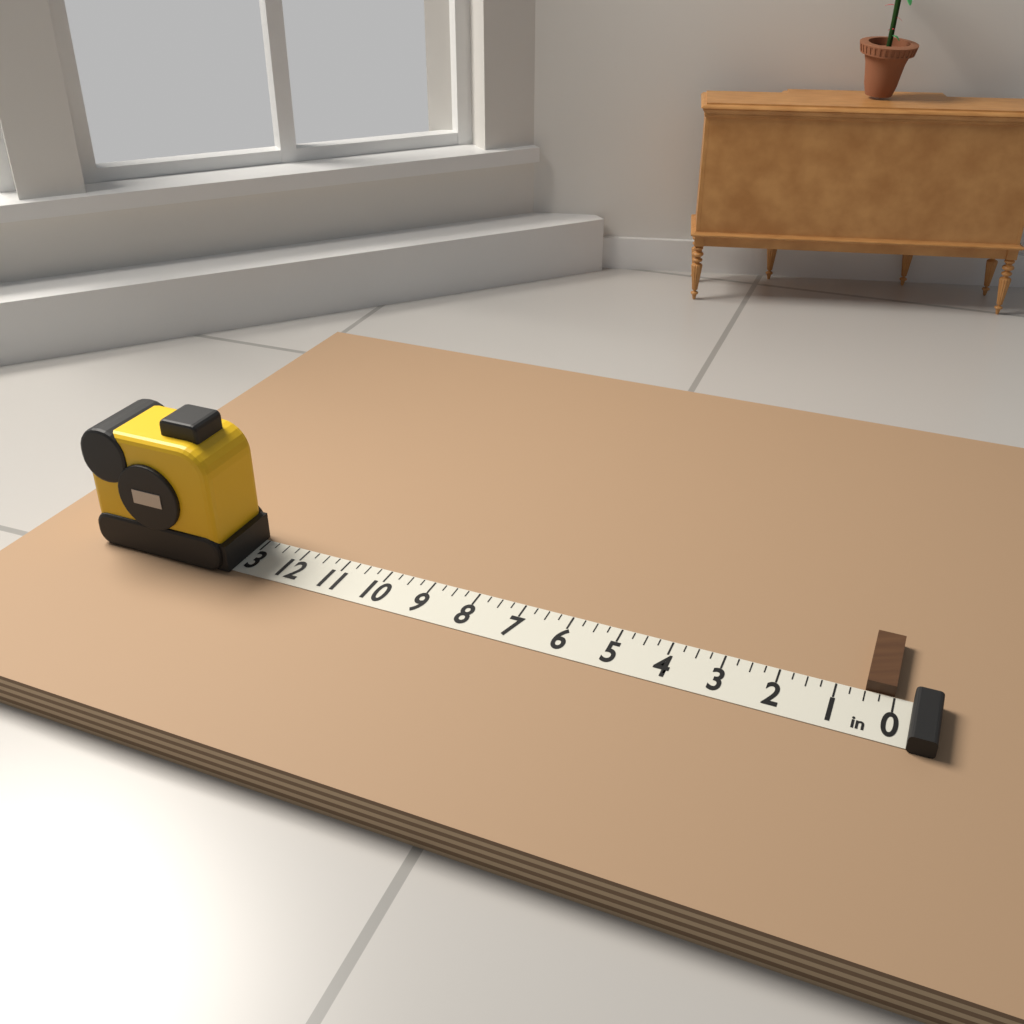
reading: 0.50 in
